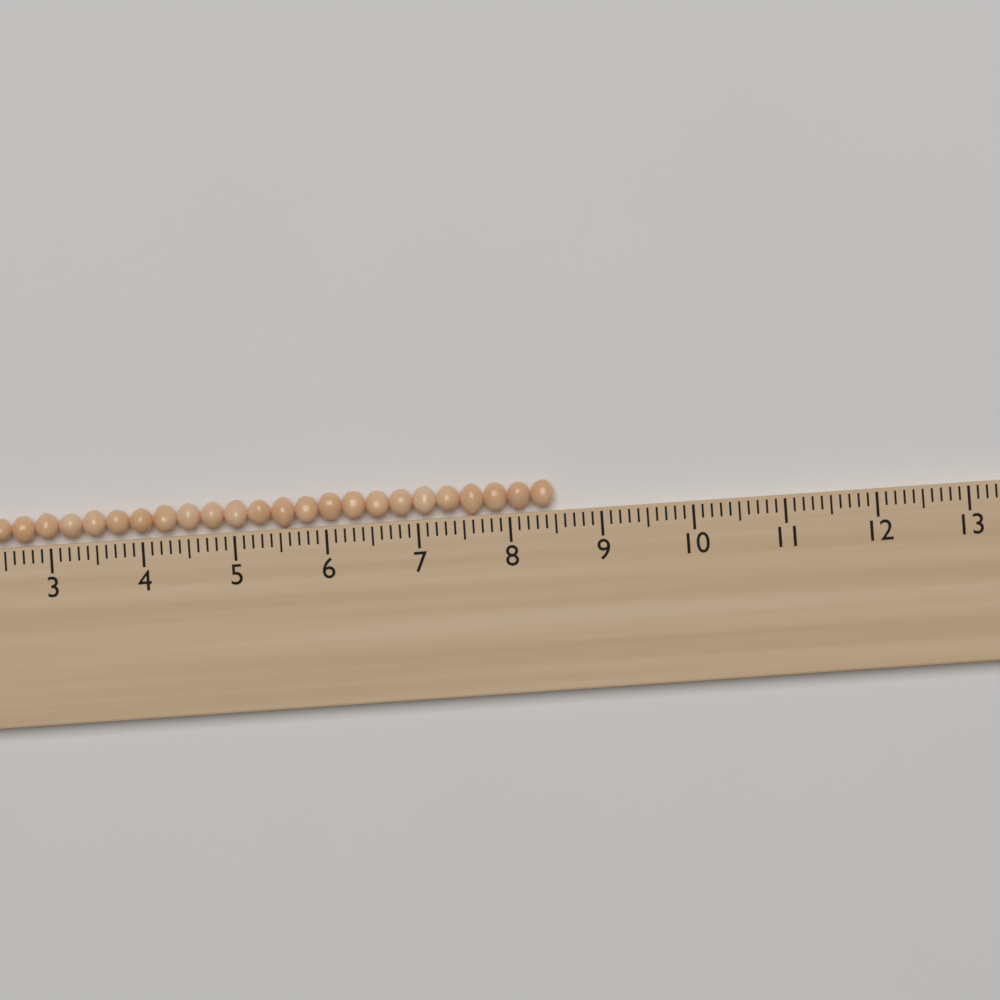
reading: 8.5 (no unit)
